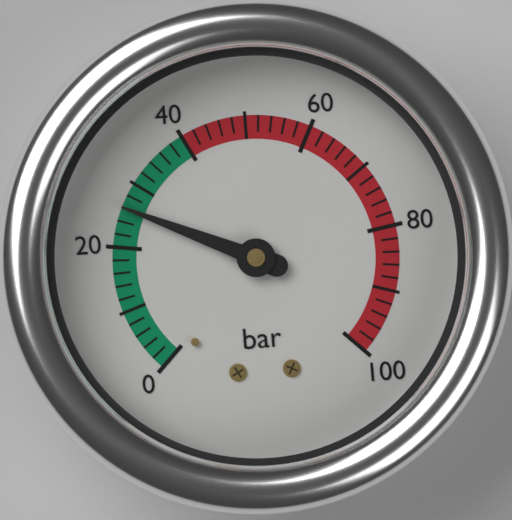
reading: 26 bar
